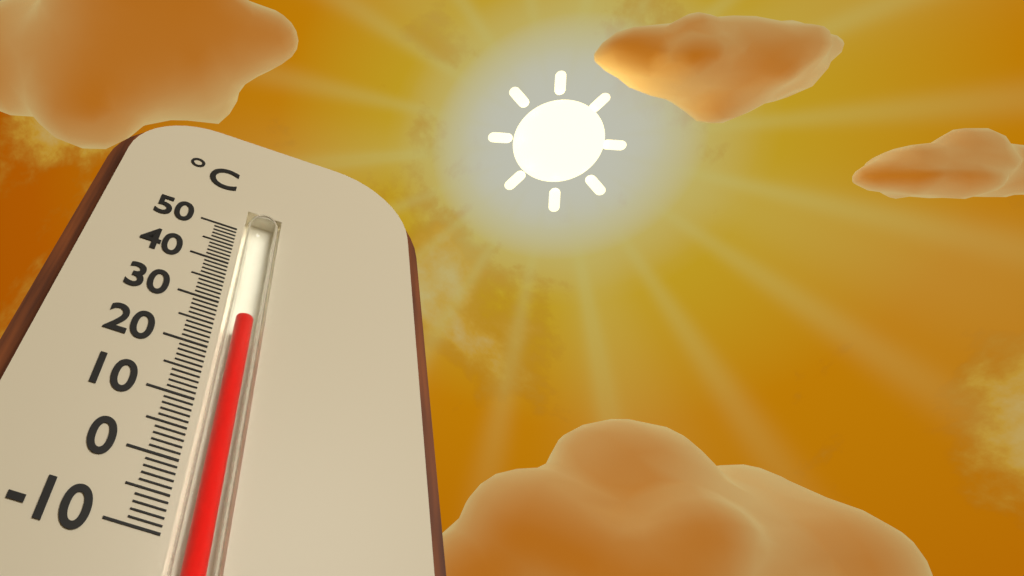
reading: 28 °C
